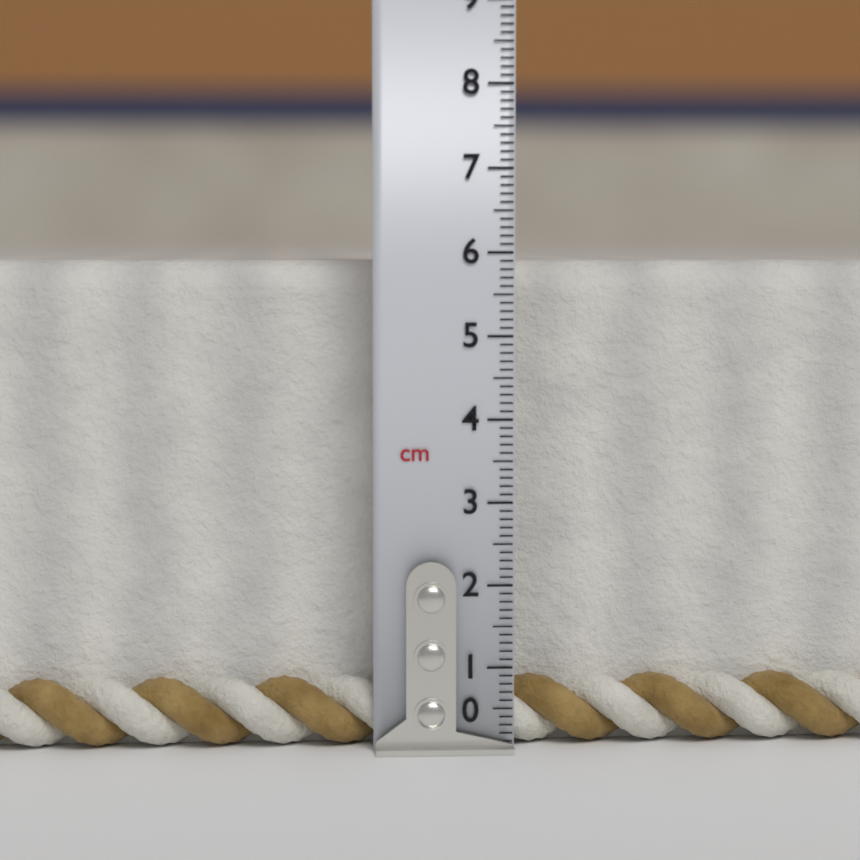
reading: 5.9 cm
